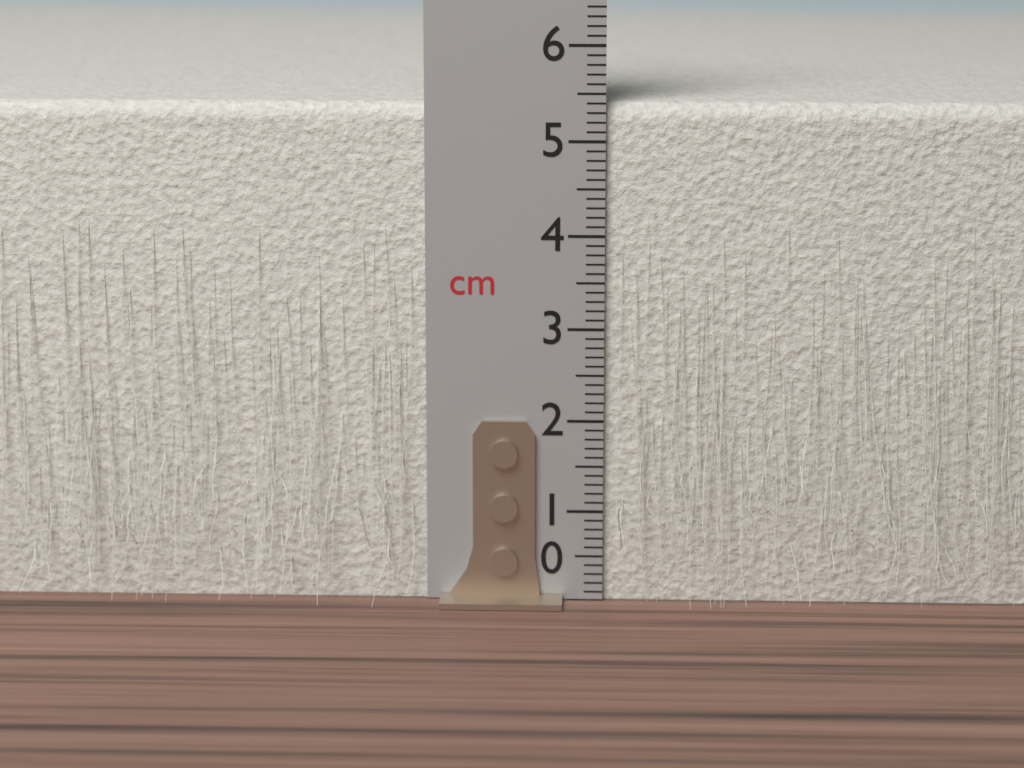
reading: 5.4 cm
